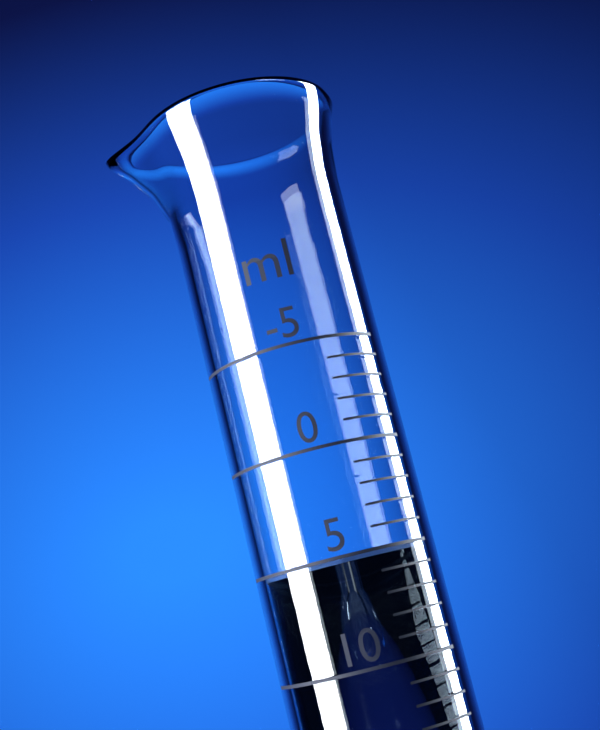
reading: 5 ml
